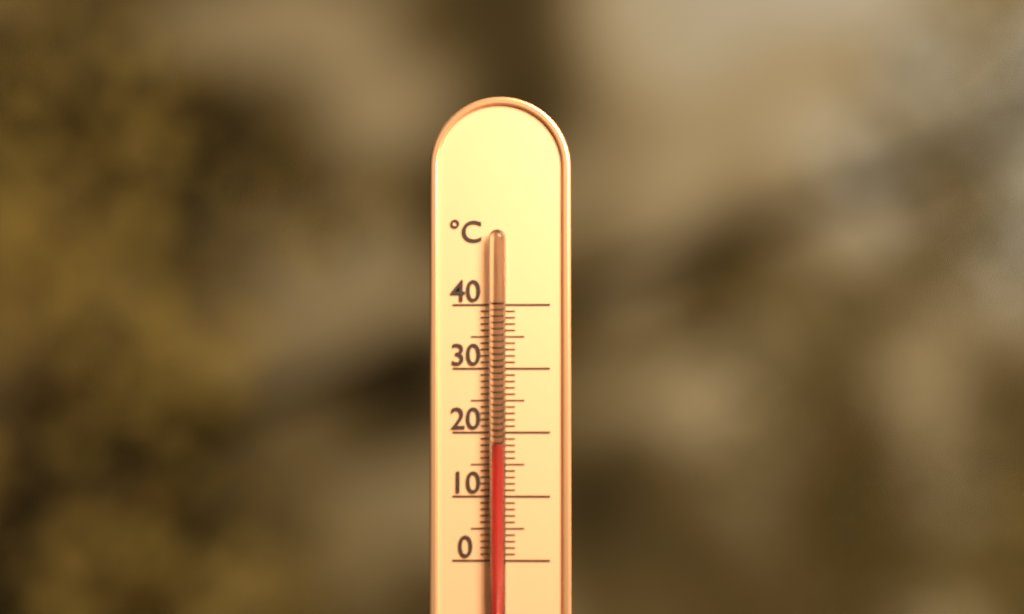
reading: 18 °C
